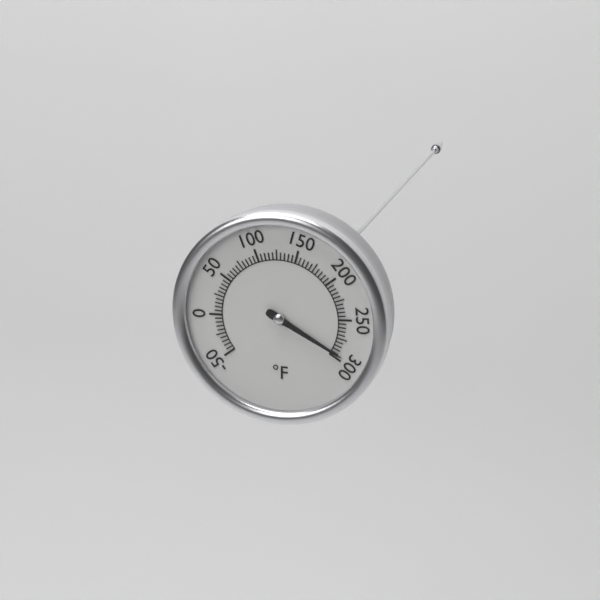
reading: 295 °F
